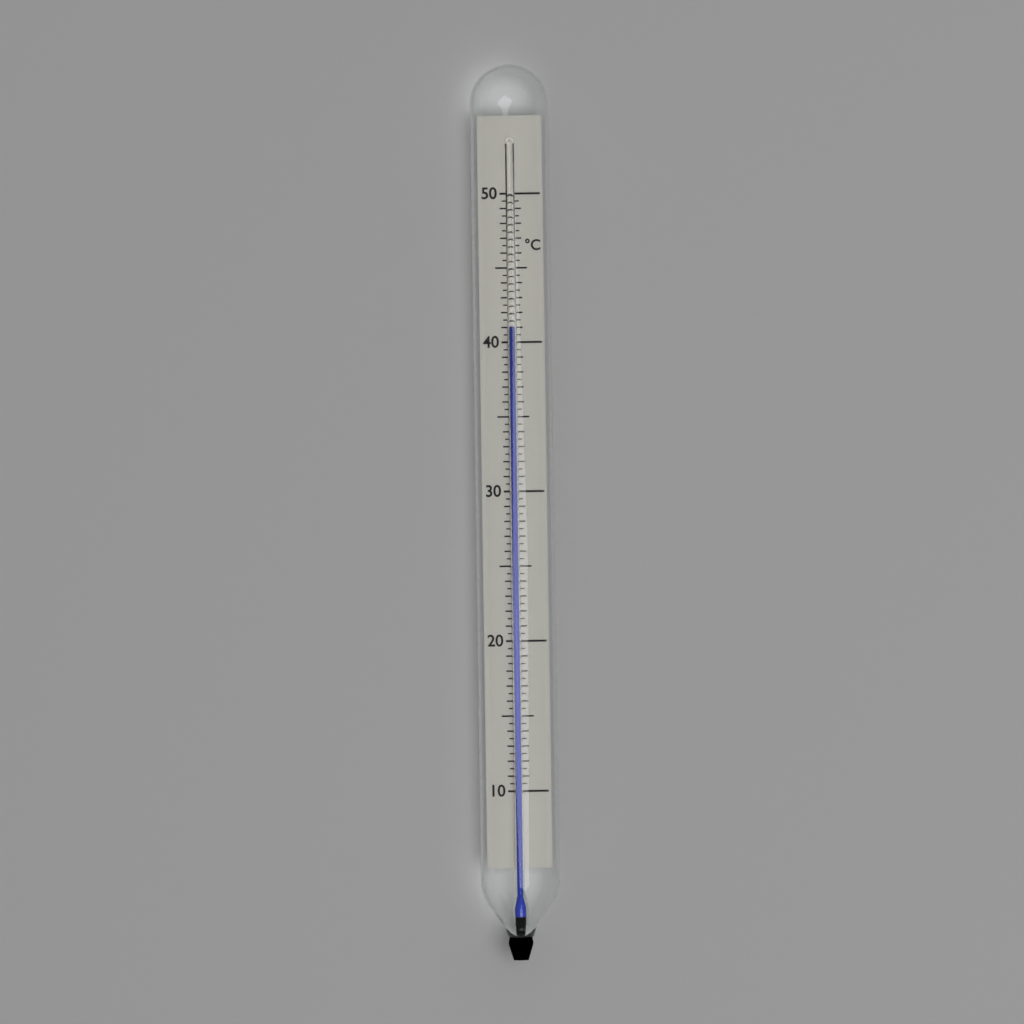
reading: 41.0 °C
